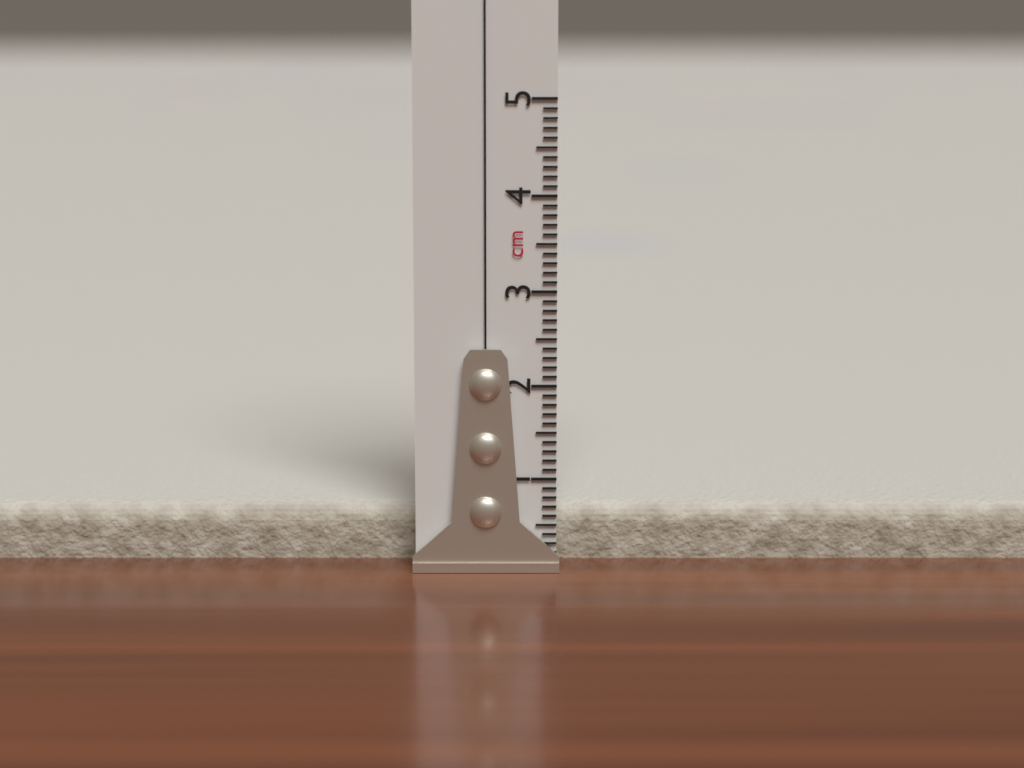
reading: 0.6 cm
